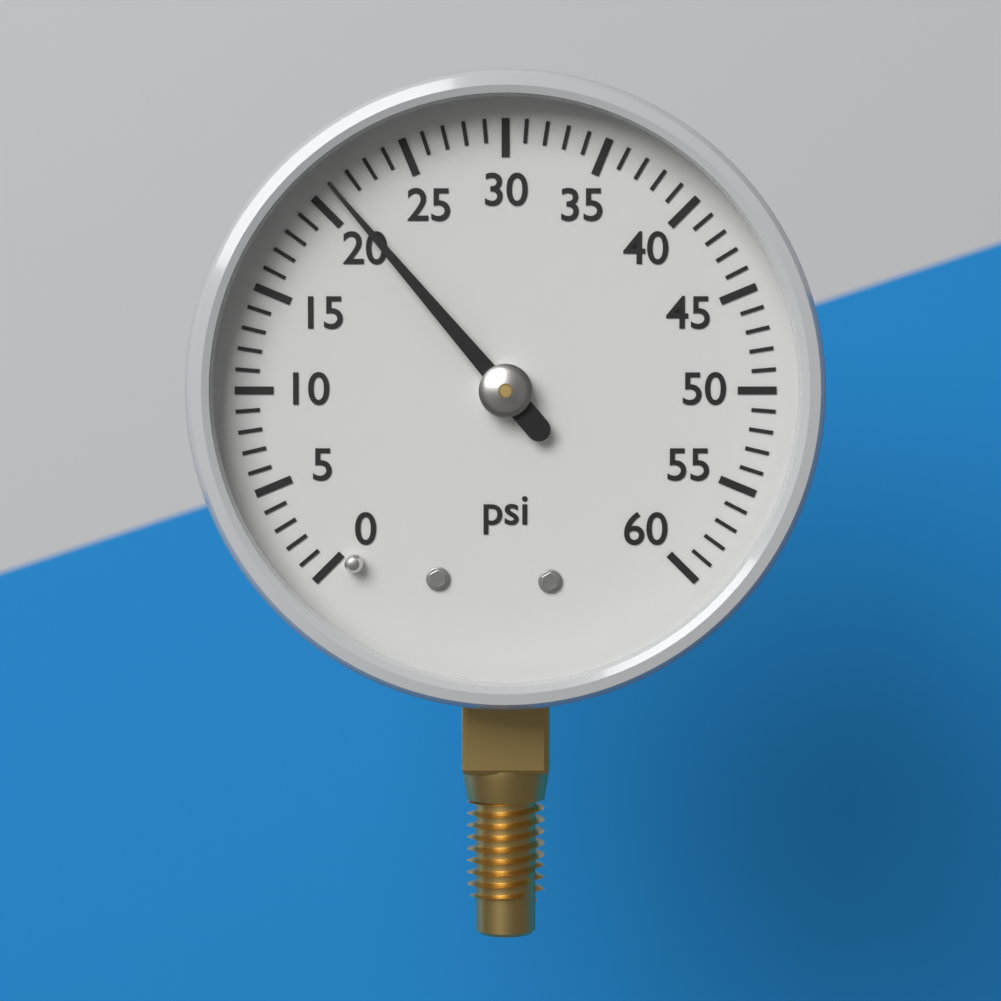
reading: 21 psi
